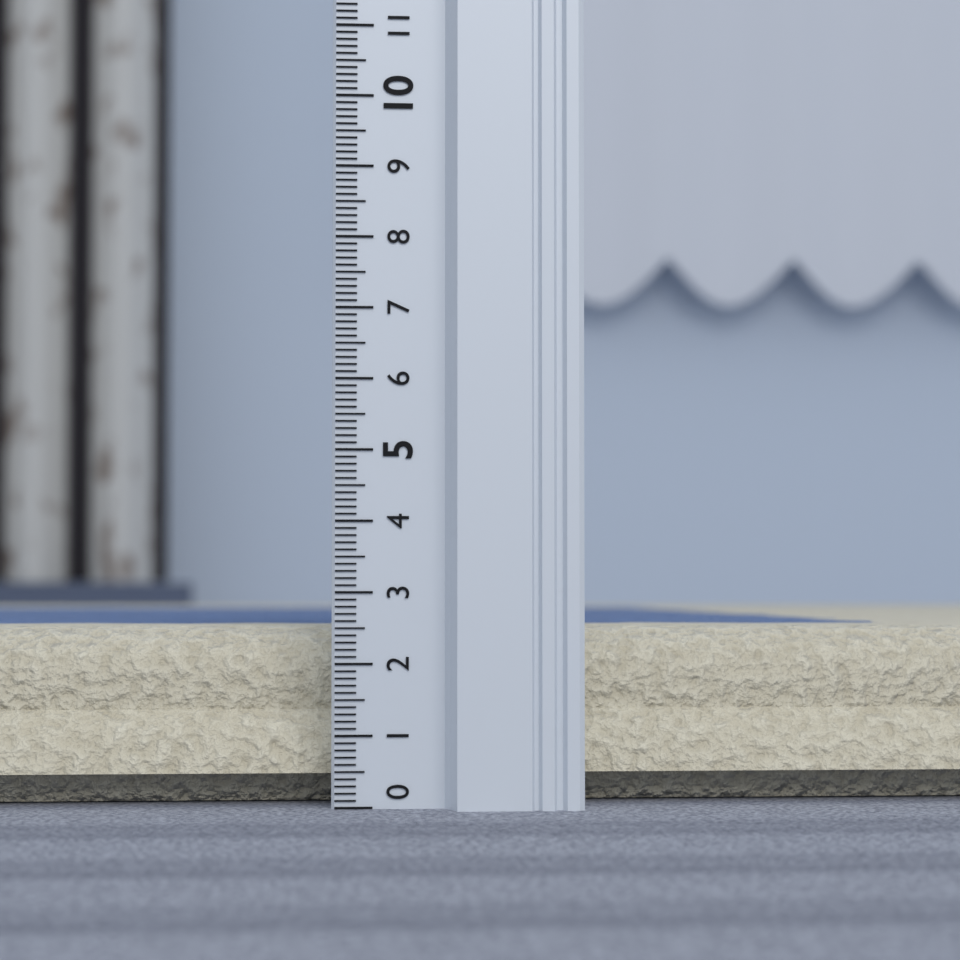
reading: 2.5 (no unit)
